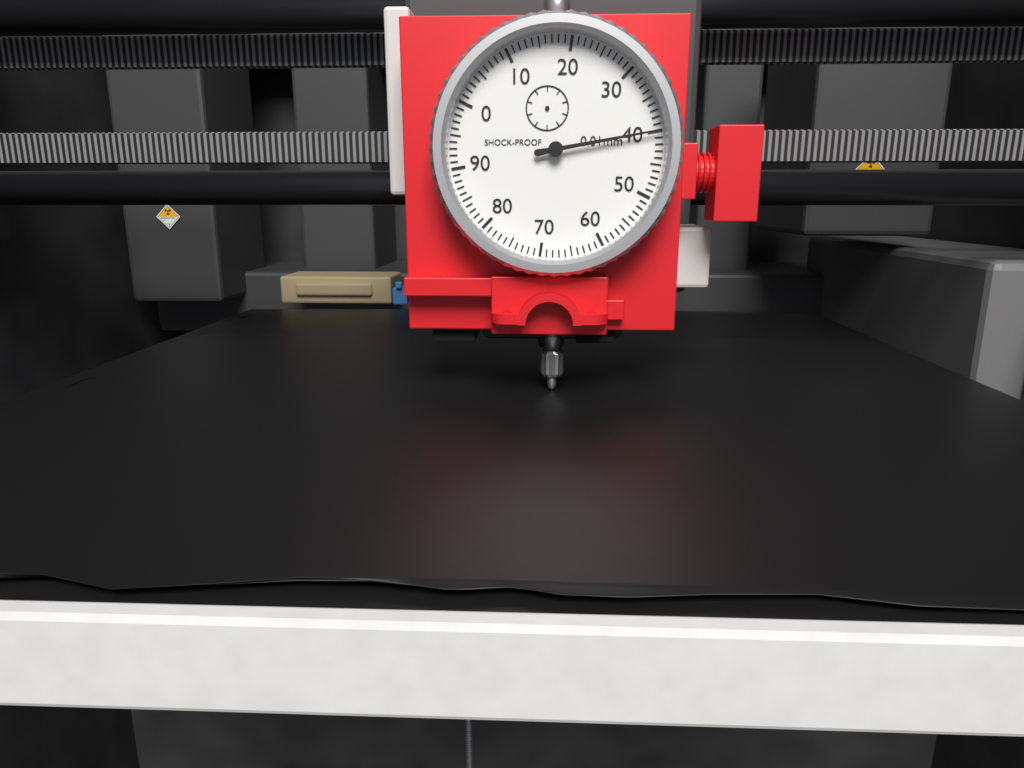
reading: 40 0.01mm
